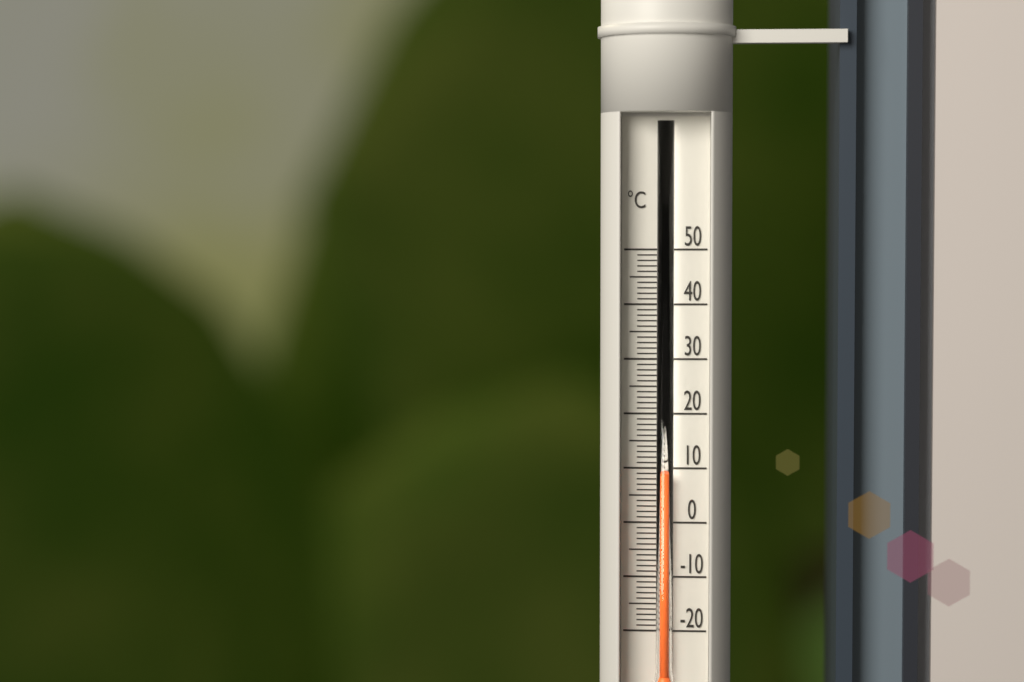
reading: 9 °C
